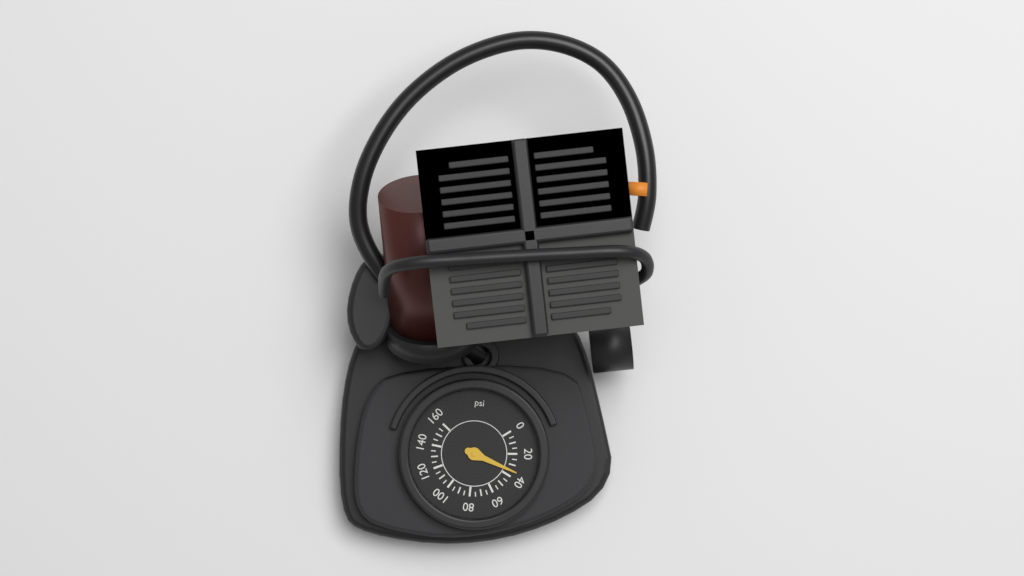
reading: 35 psi
